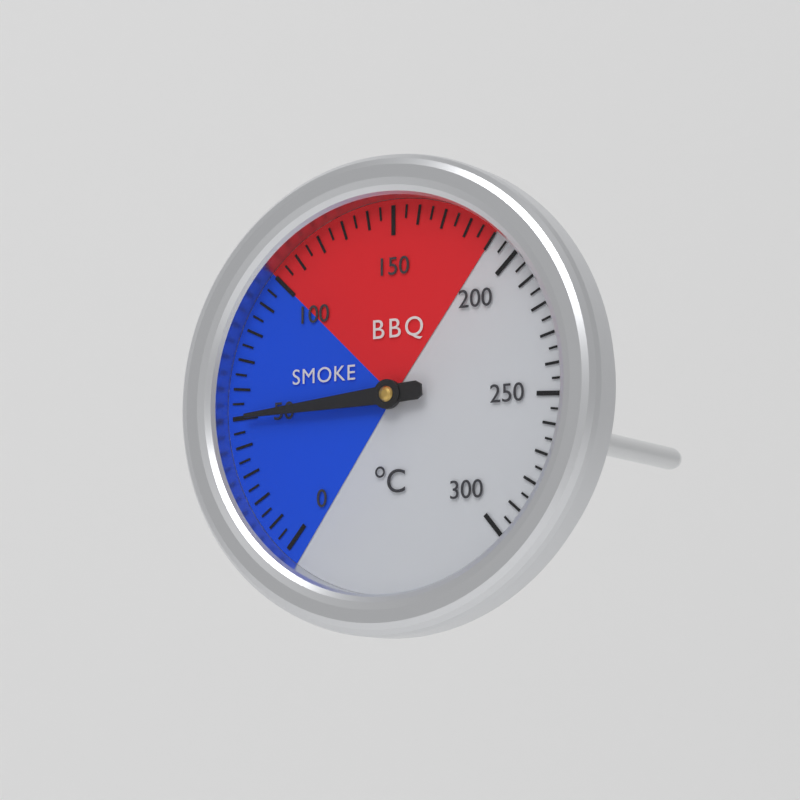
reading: 50 °C
